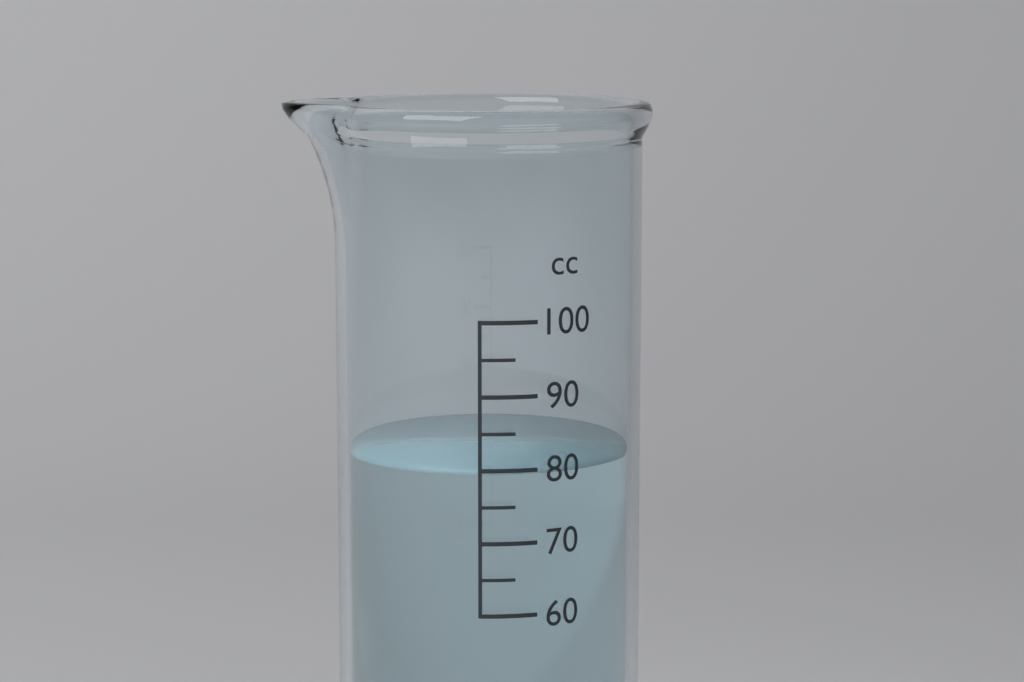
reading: 80 cc
